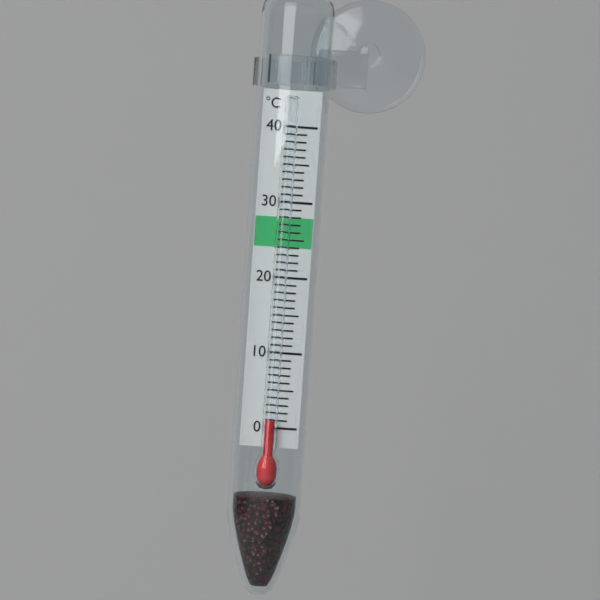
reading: 1 °C
